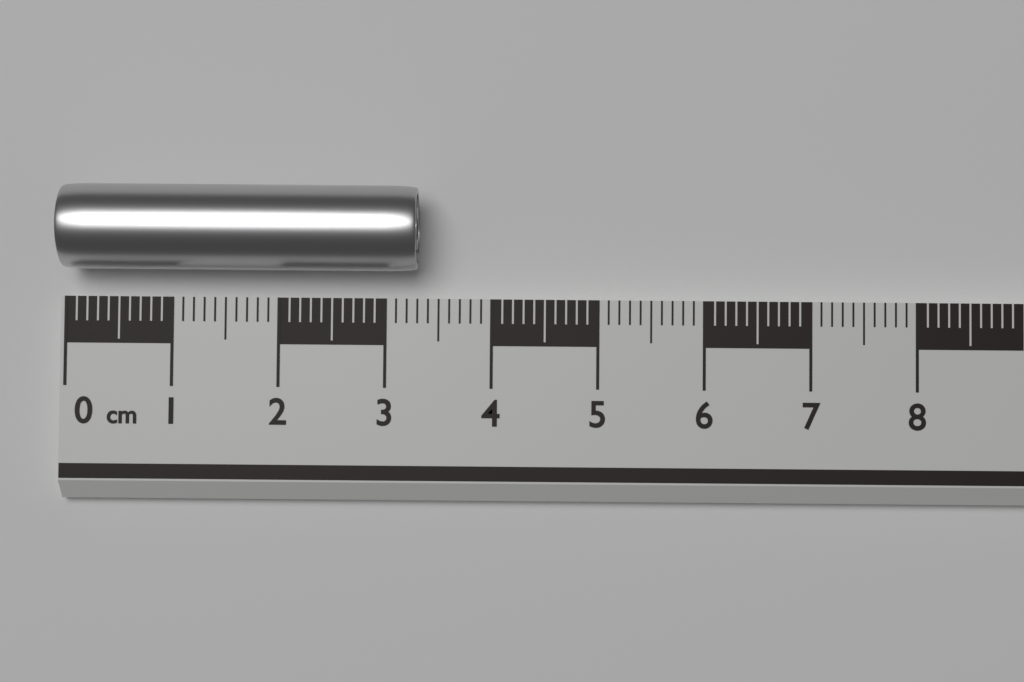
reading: 3.3 cm
